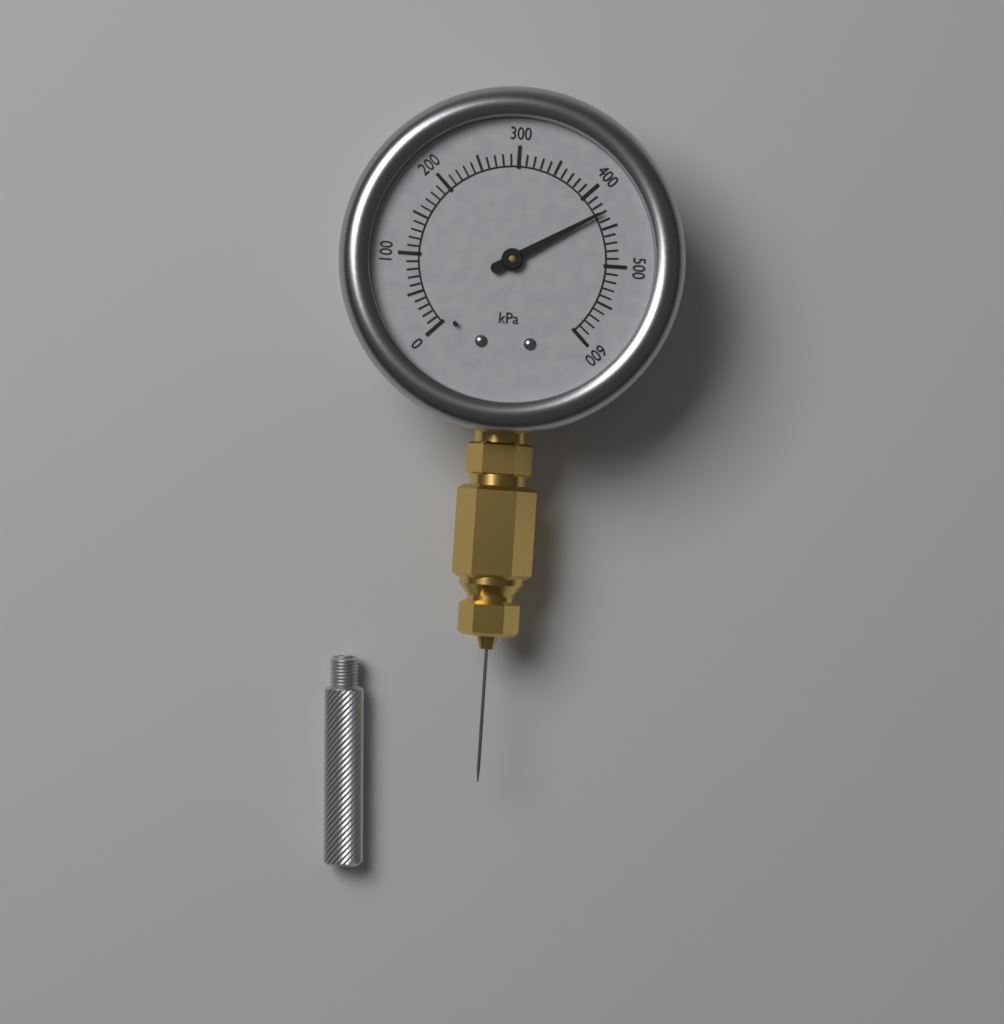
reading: 430 kPa
